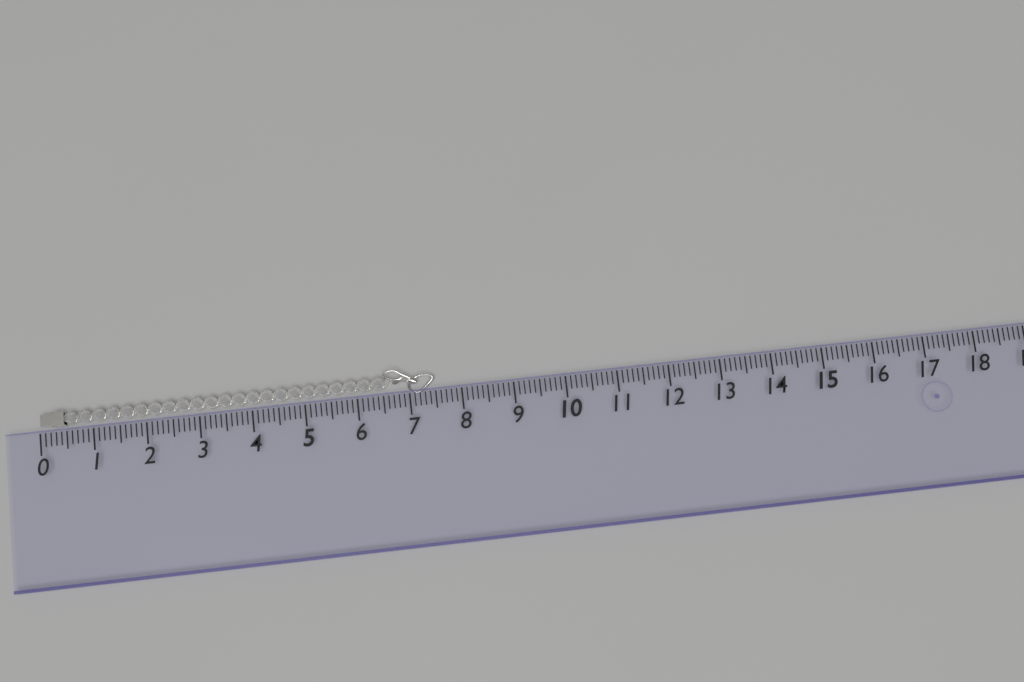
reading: 7.5 (no unit)
